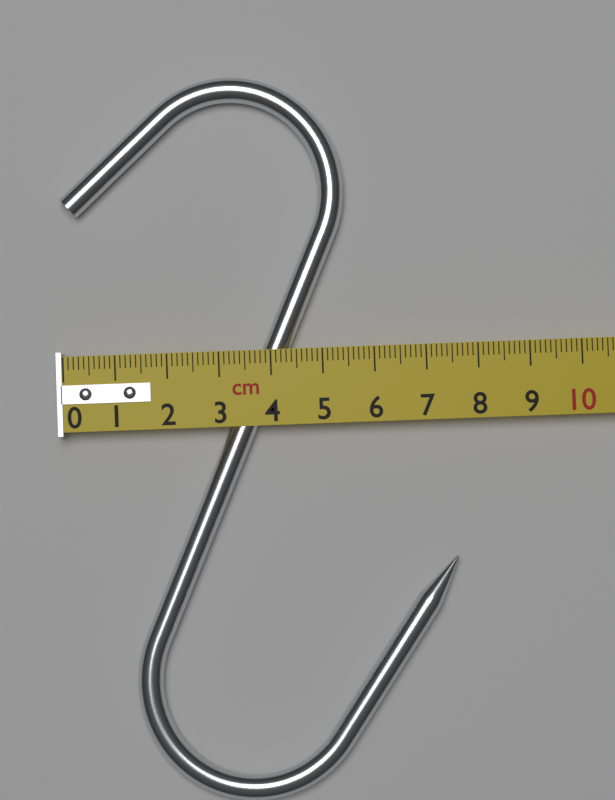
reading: 7.5 cm
